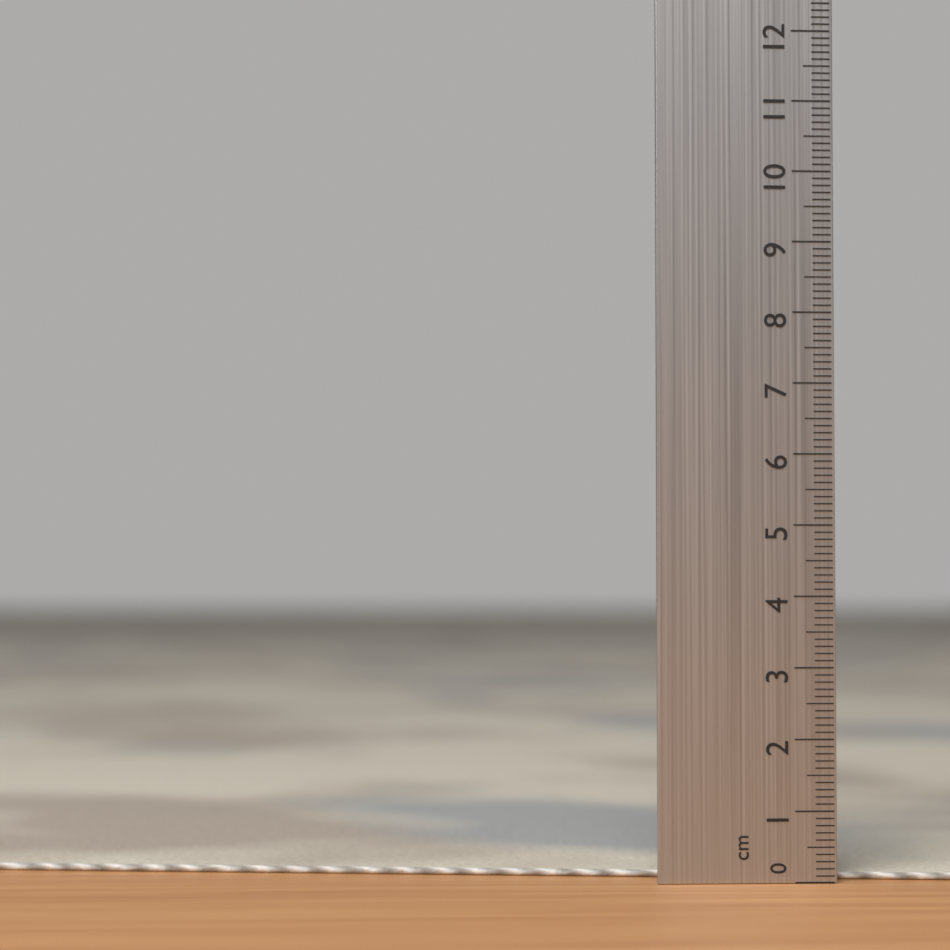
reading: 0.1 cm
